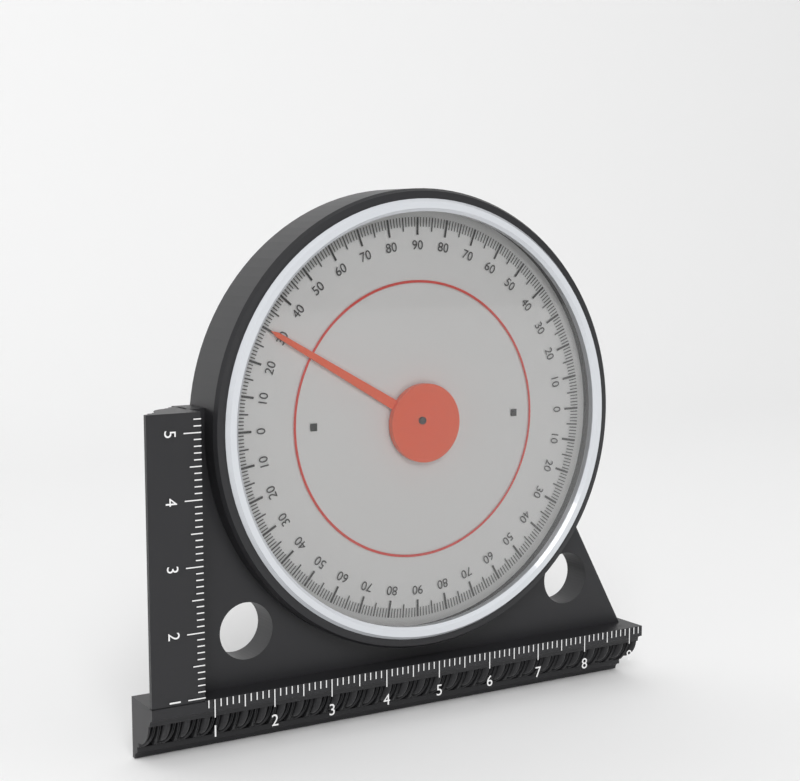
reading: 30 (no unit)
